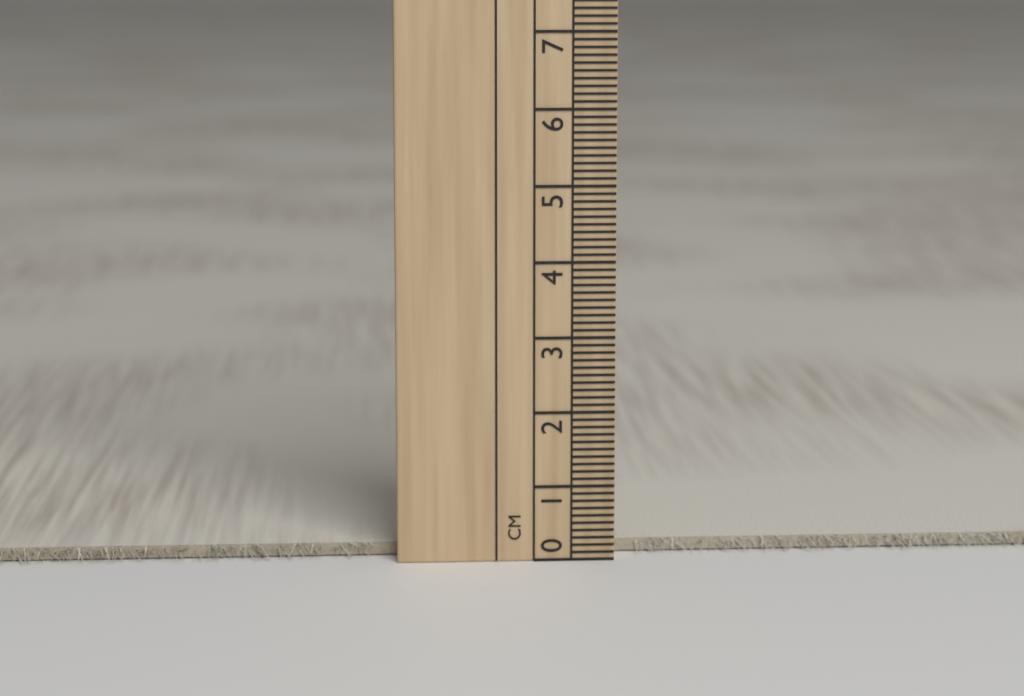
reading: 0.2 cm
